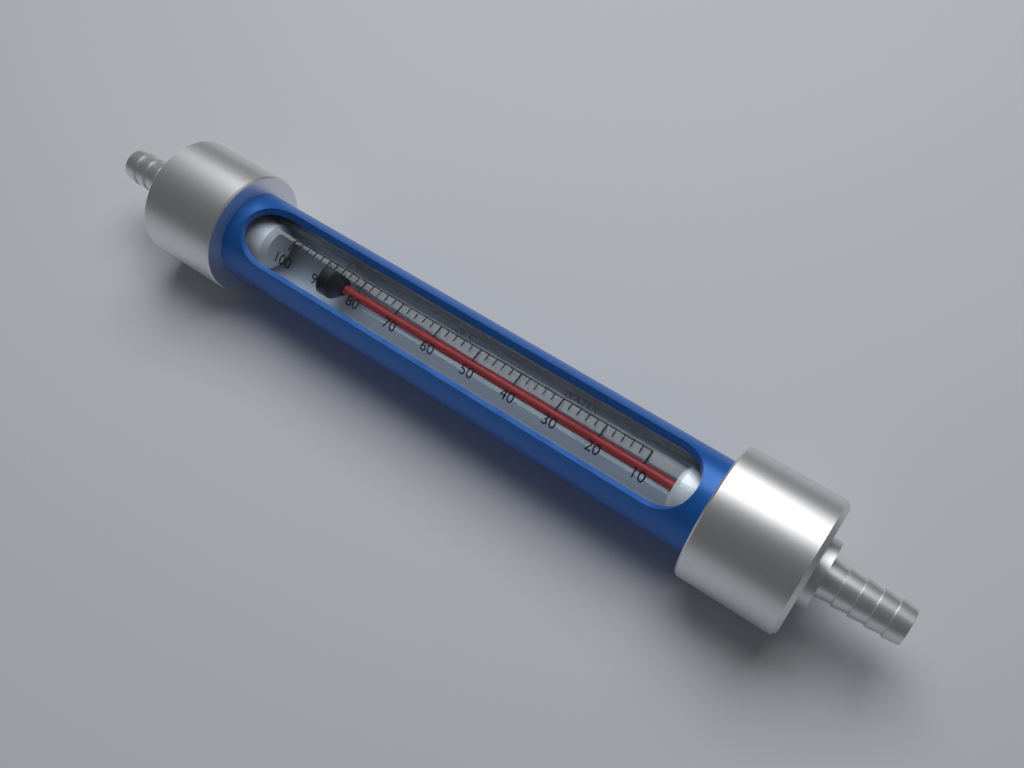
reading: 92 L/h
